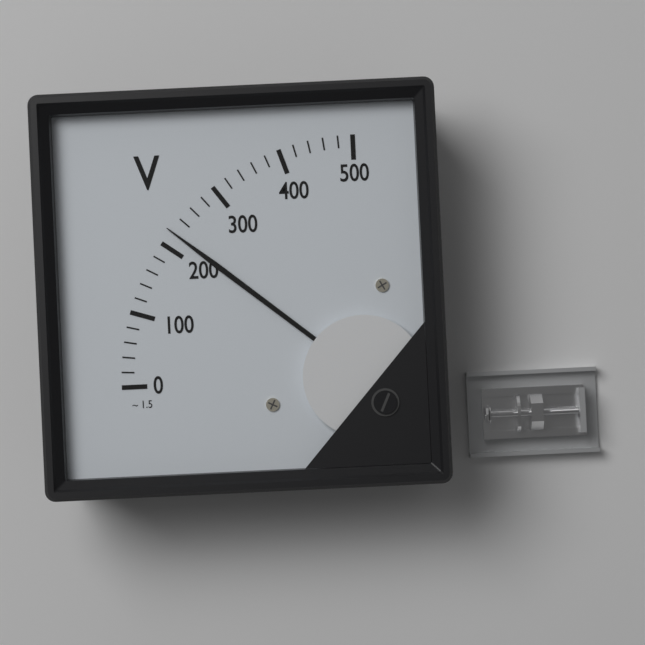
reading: 220 V
